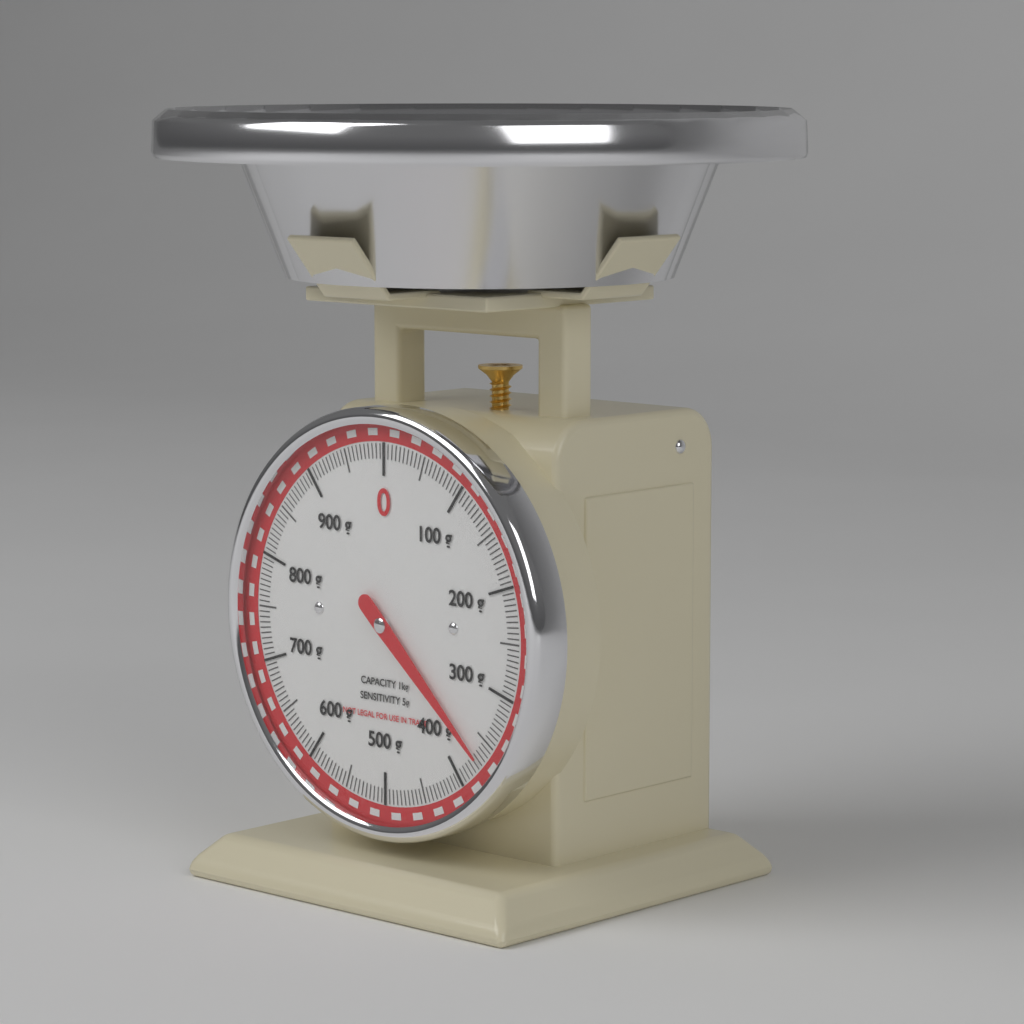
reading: 370 g
